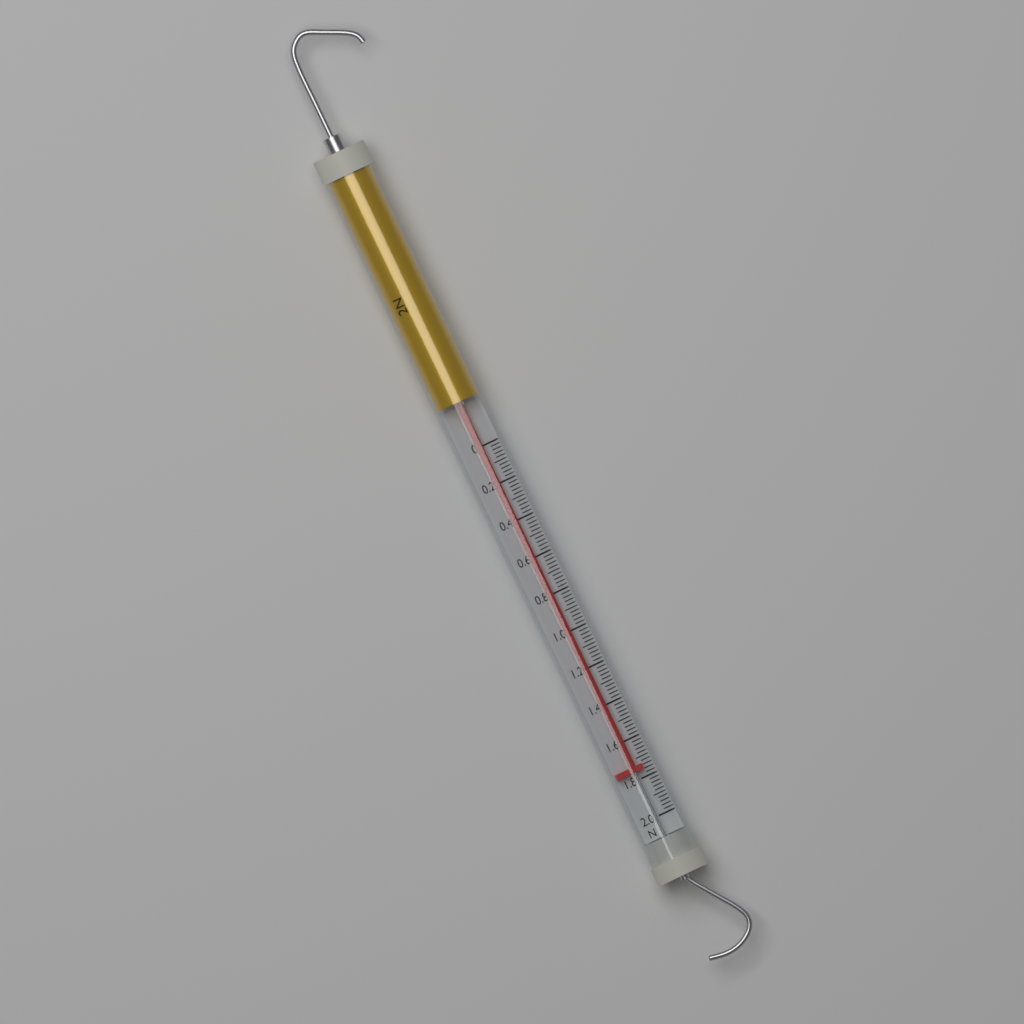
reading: 1.76 N
